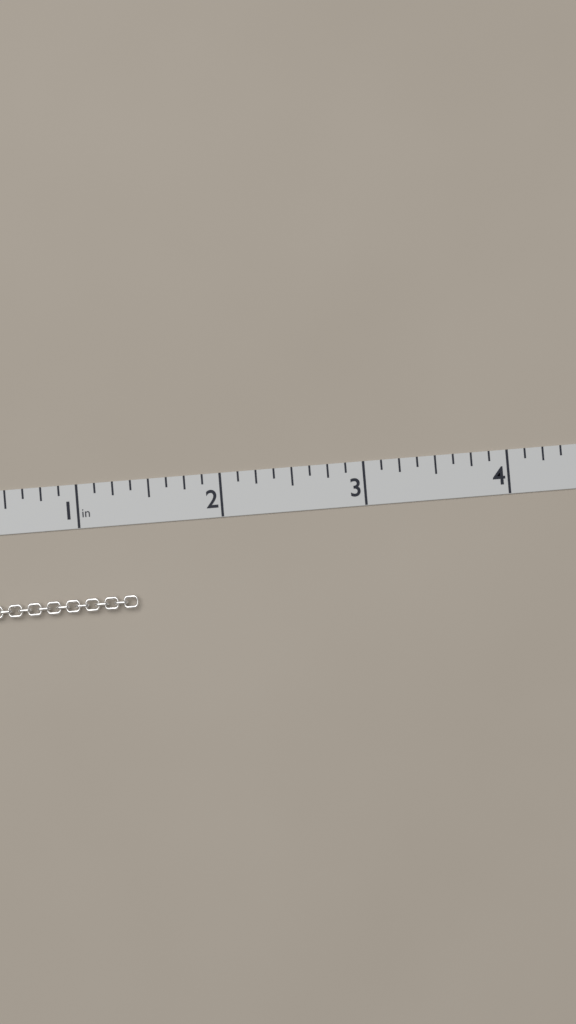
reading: 1.375 in
